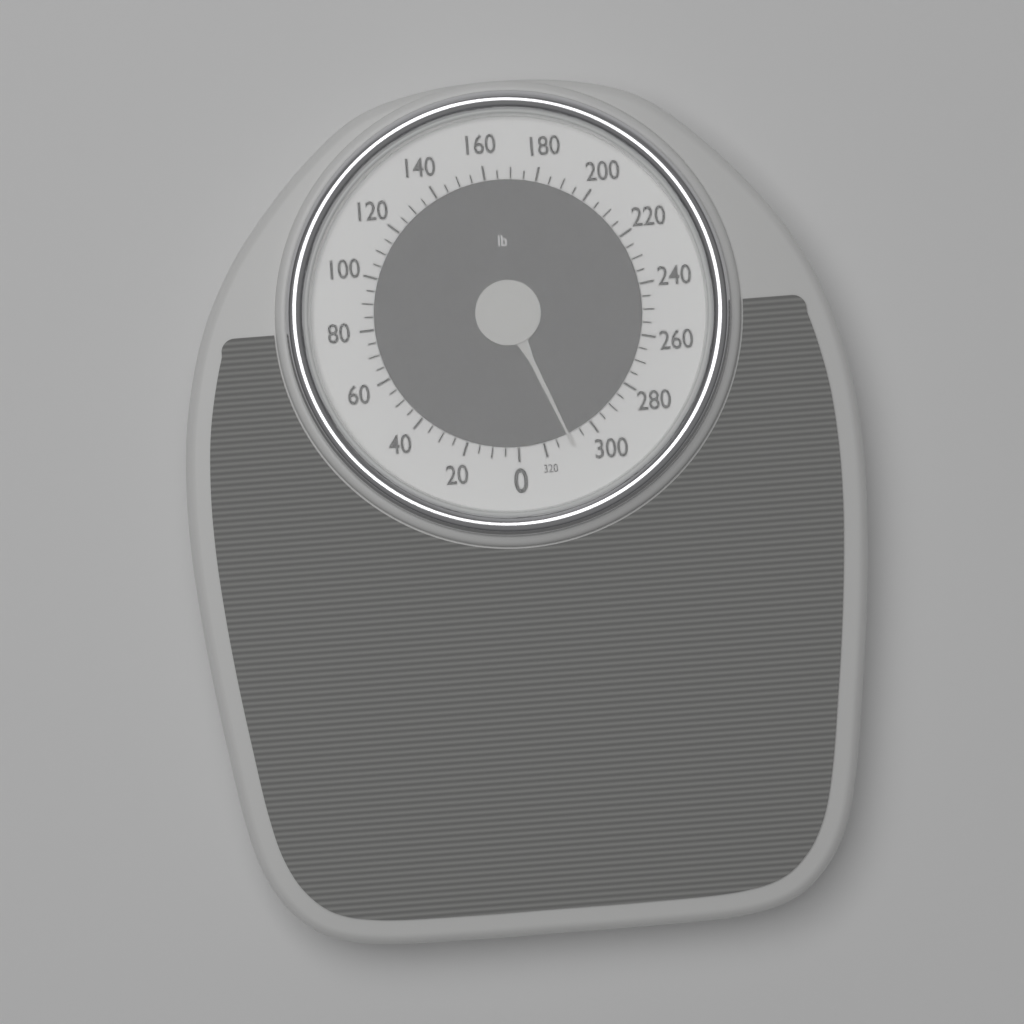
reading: 310 lb
